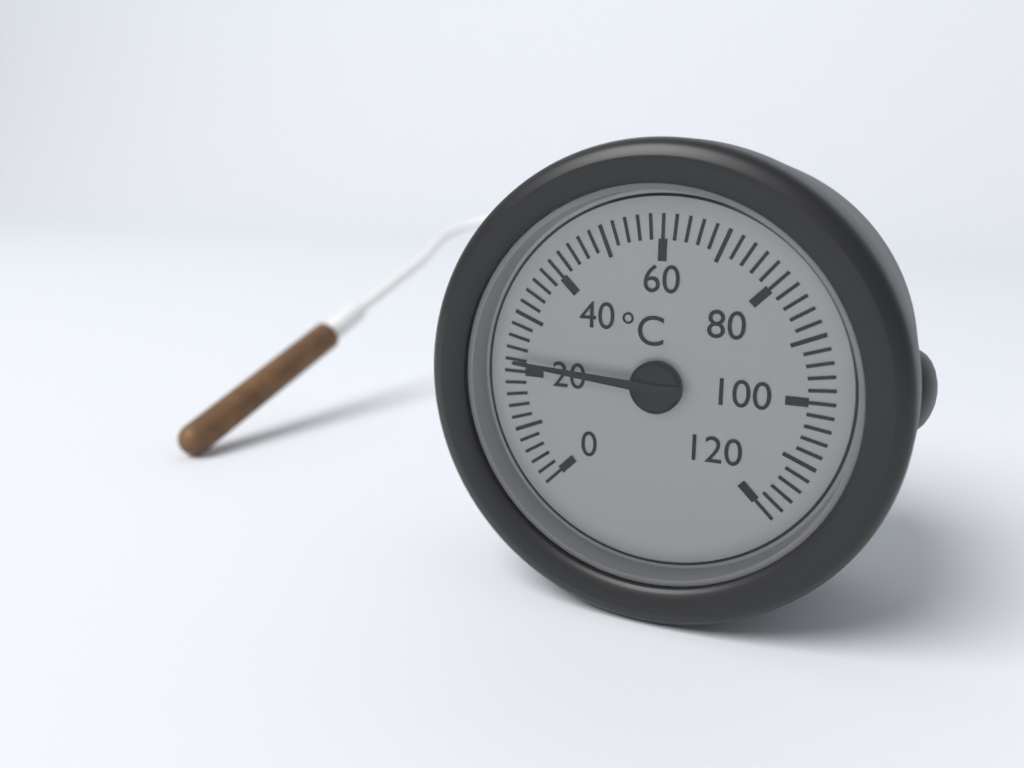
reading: 22 °C
